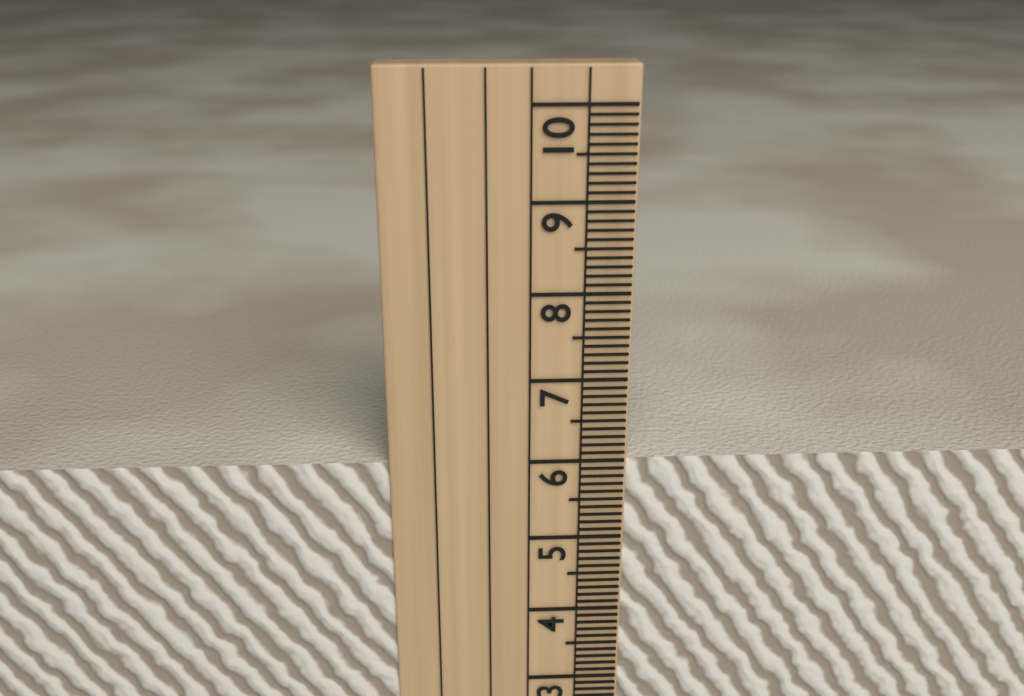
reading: 6.0 cm
